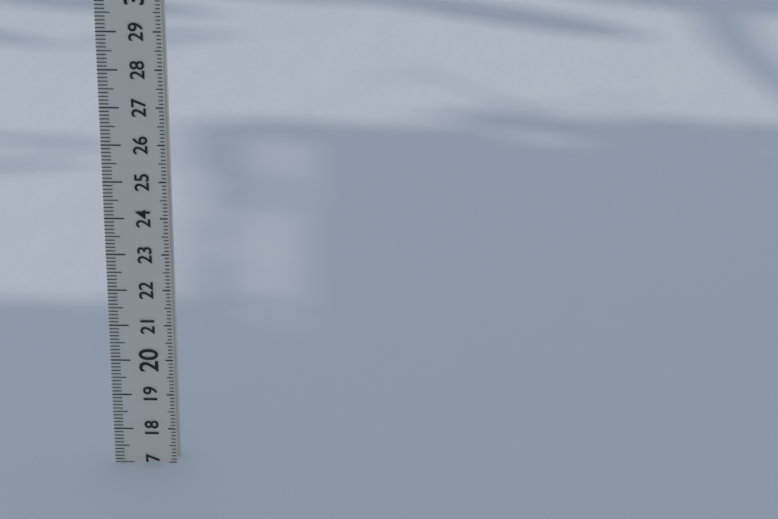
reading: 17.0 (no unit)
